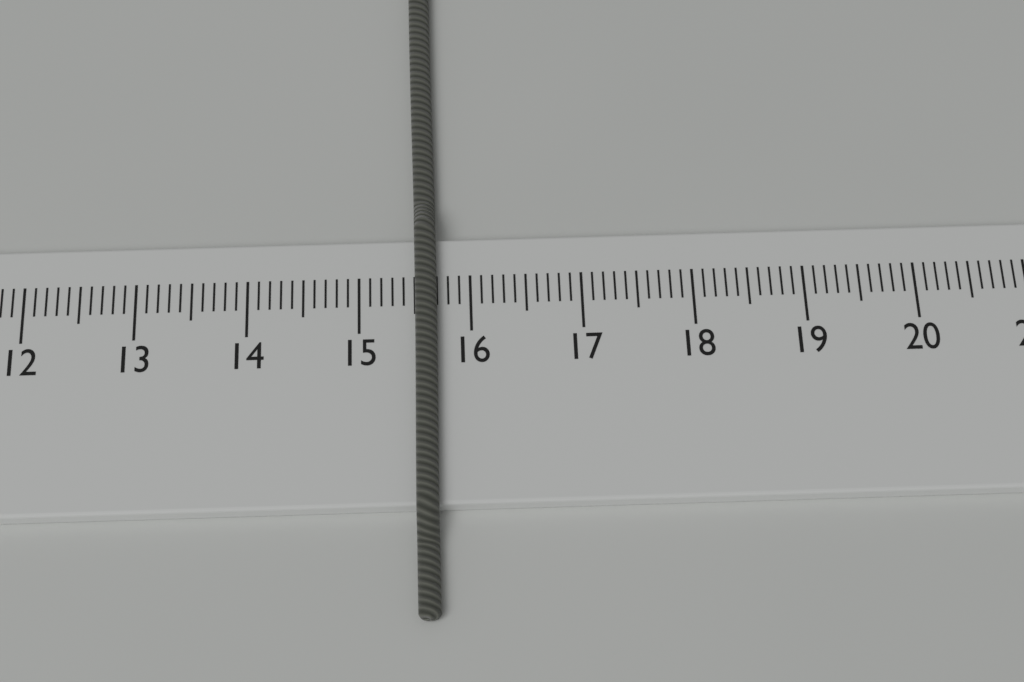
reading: 15.7 cm
